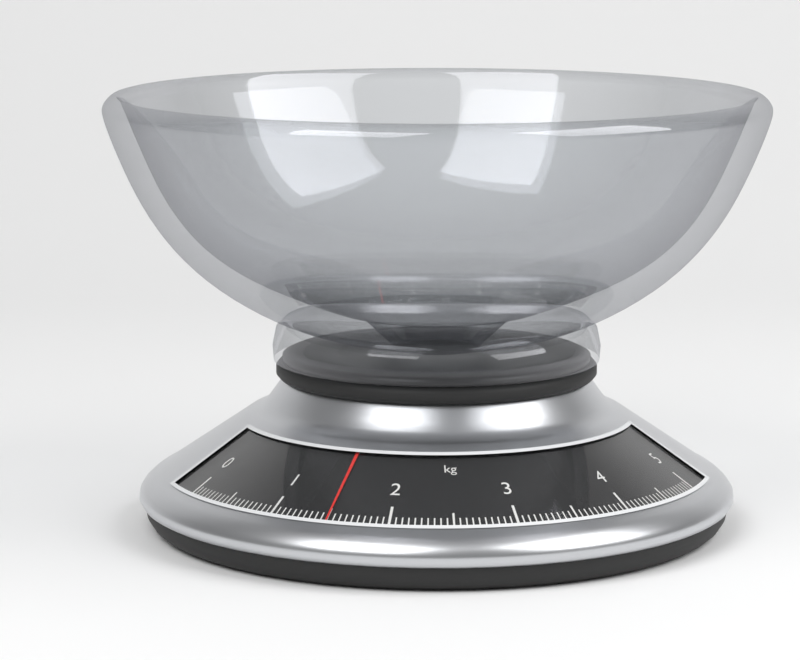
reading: 1.50 kg
